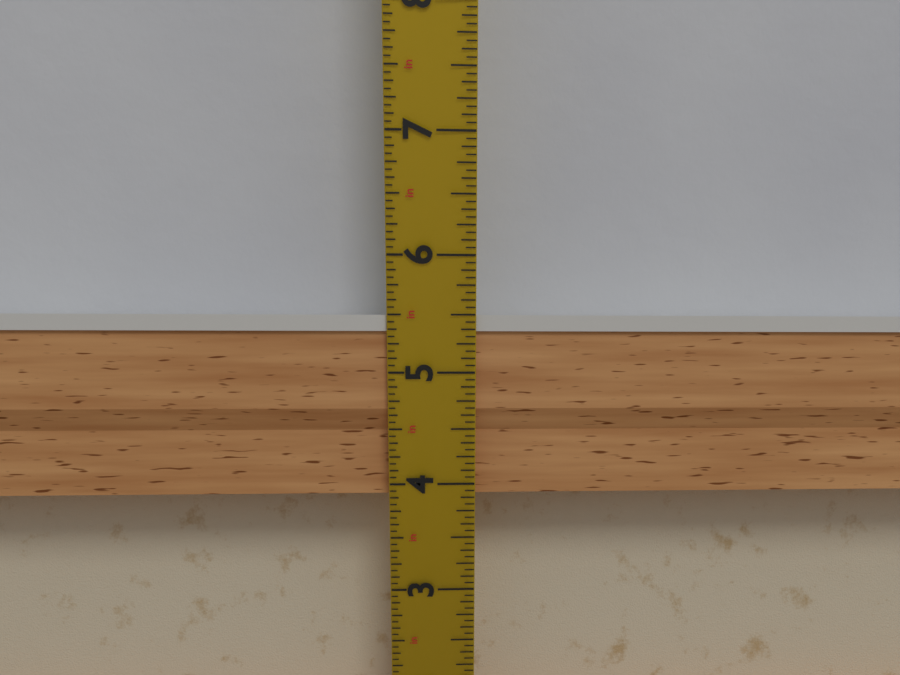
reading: 5.5000 in
